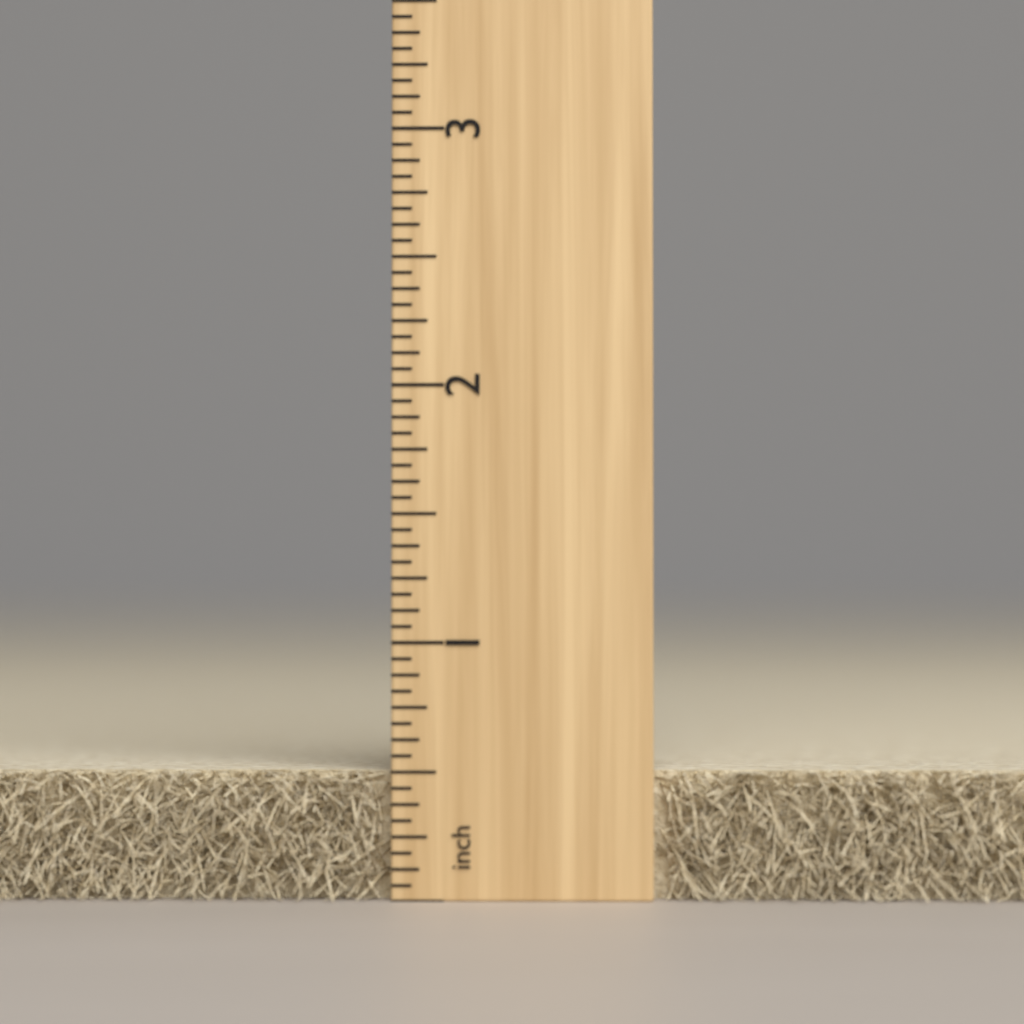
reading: 0.5000 inch
